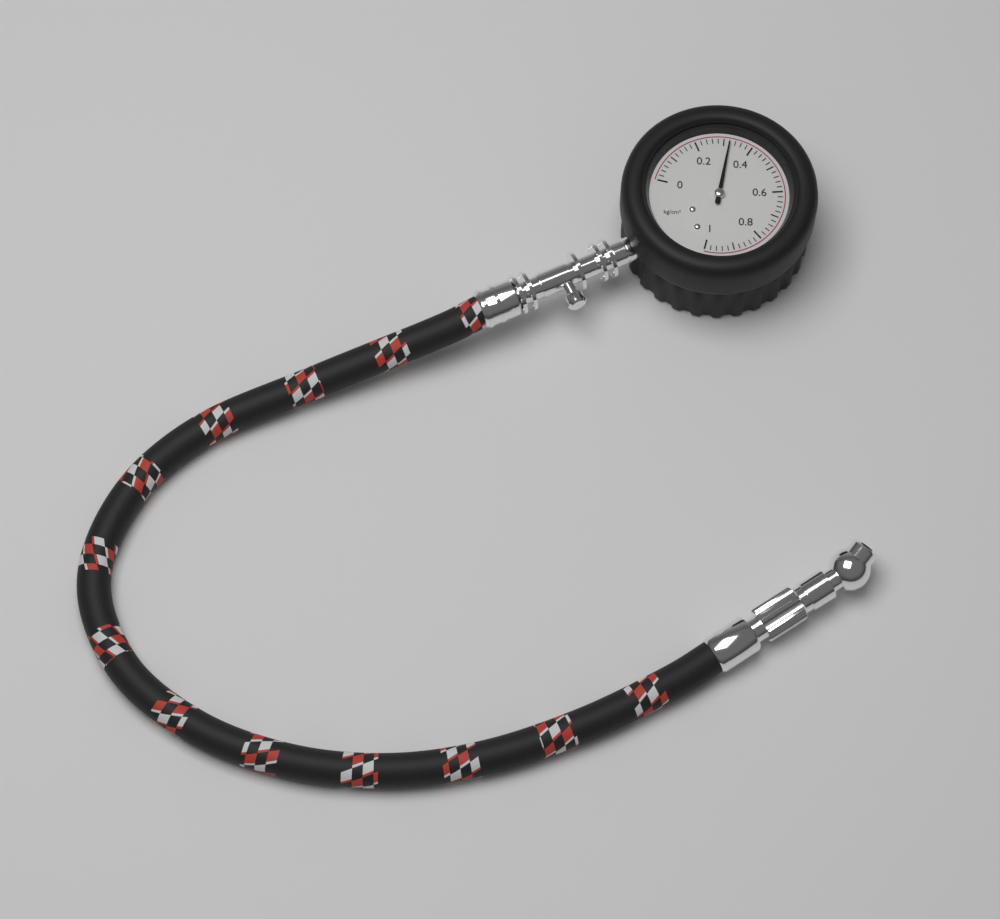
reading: 0.32 kg/cm²
